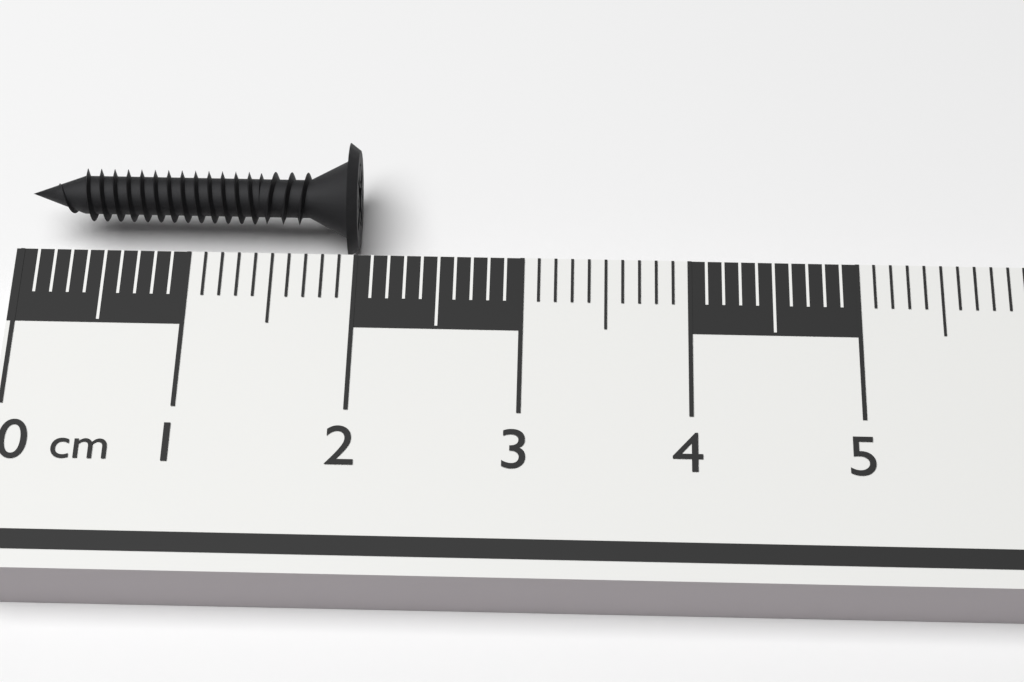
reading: 2.0 cm
